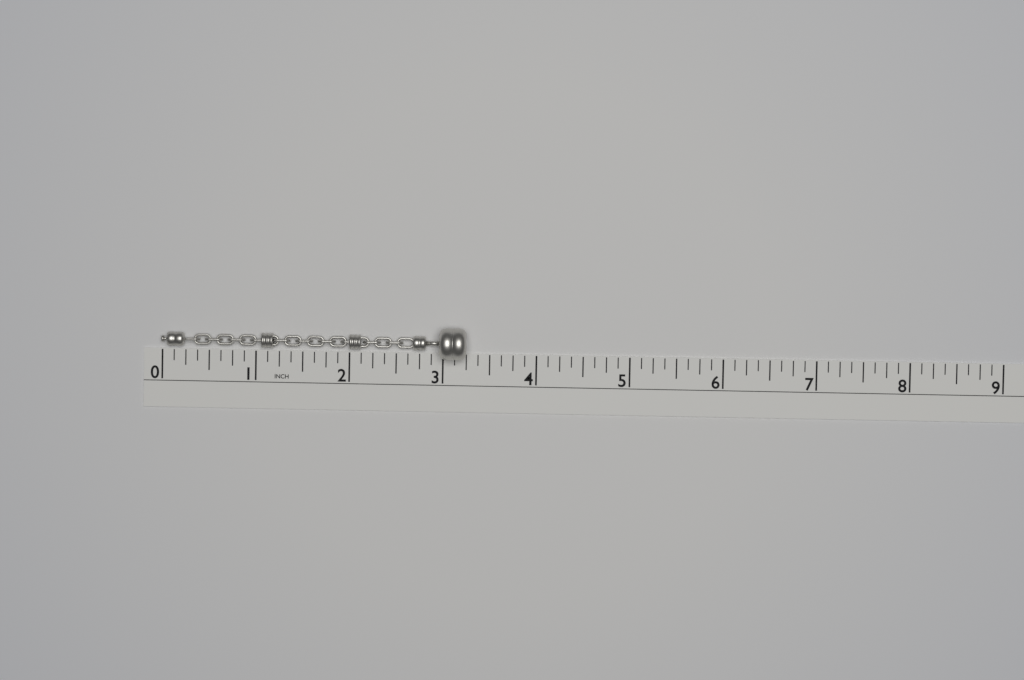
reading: 3.250 in
